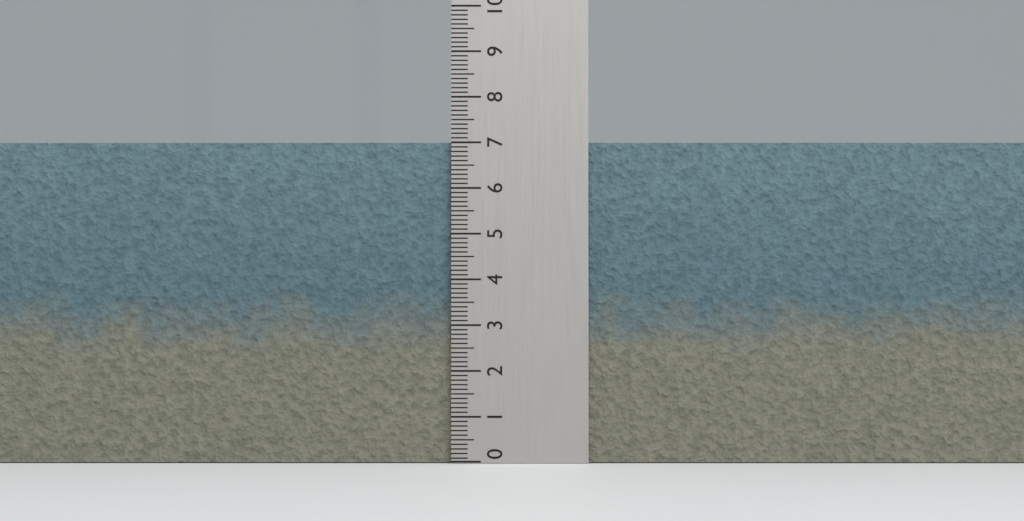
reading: 7.0 (no unit)
